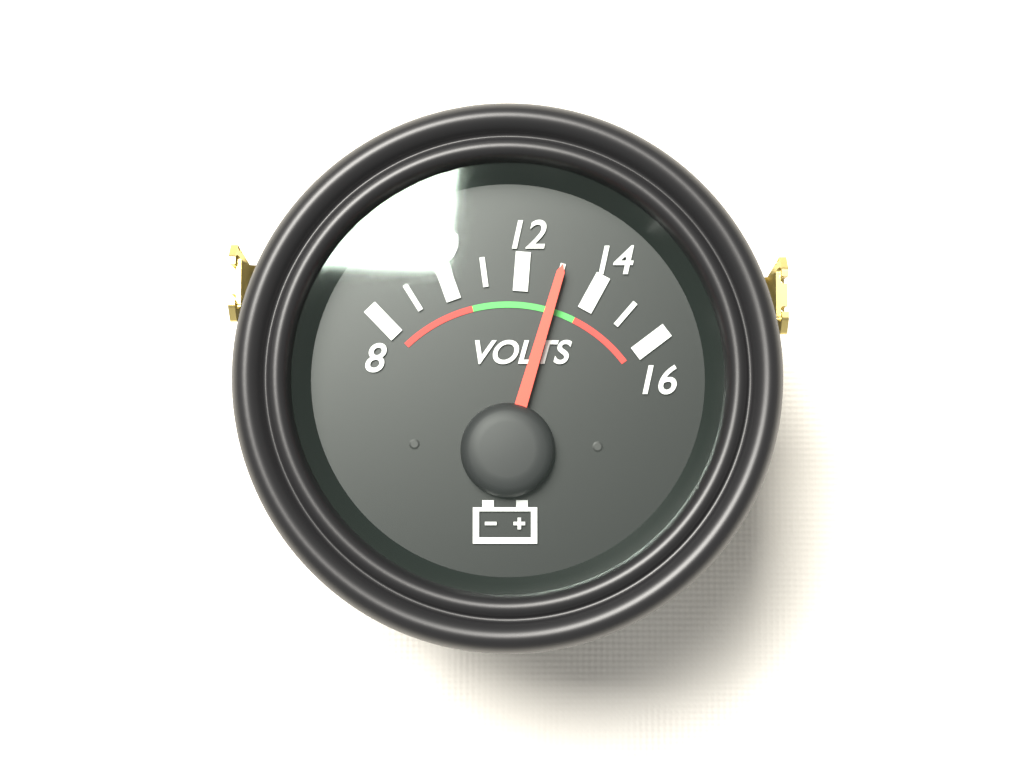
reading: 13 V
